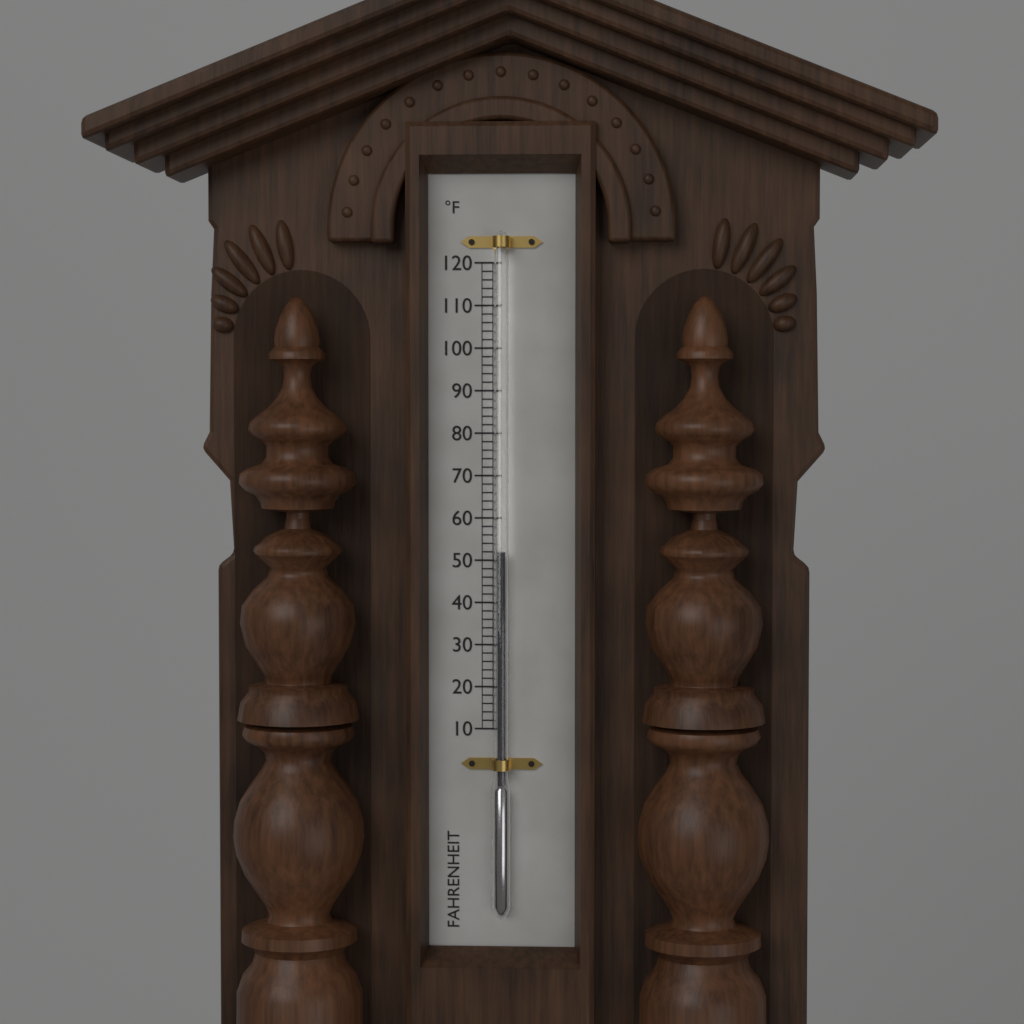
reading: 52 °F
